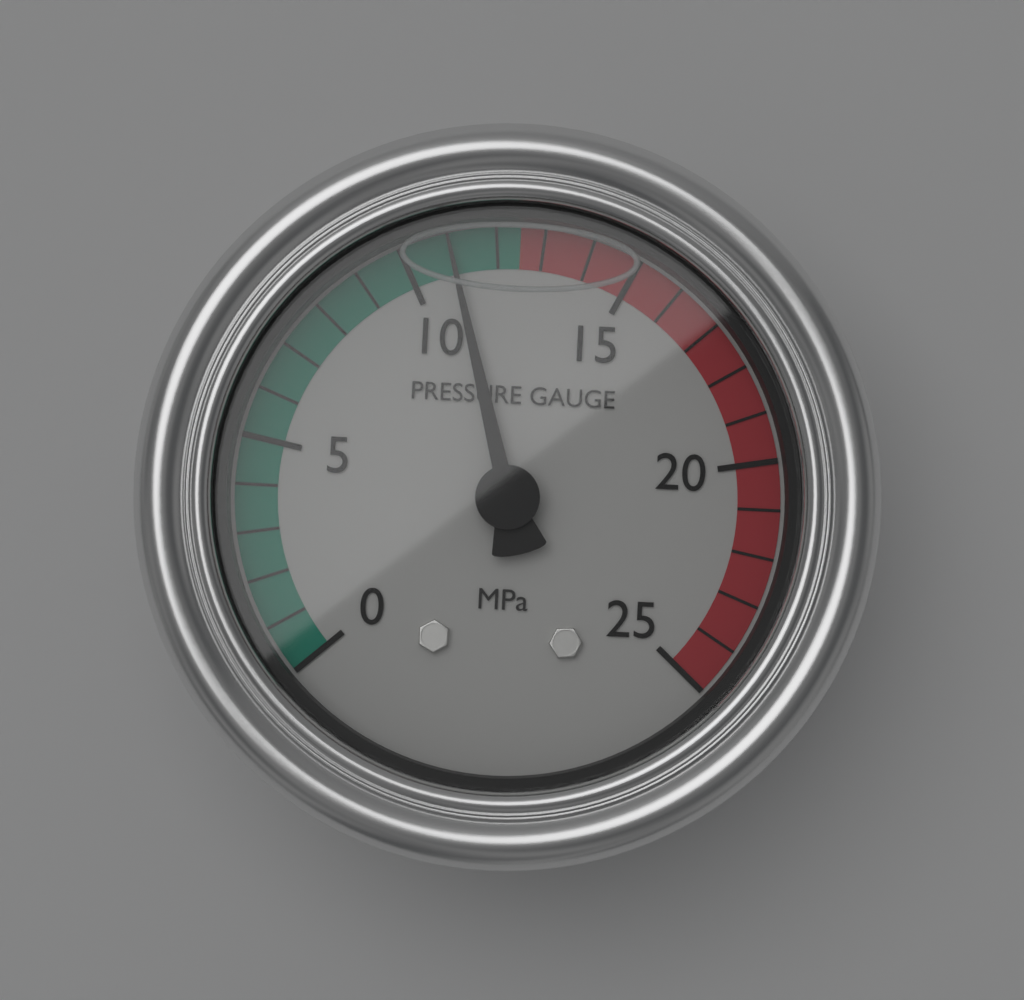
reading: 11 MPa
